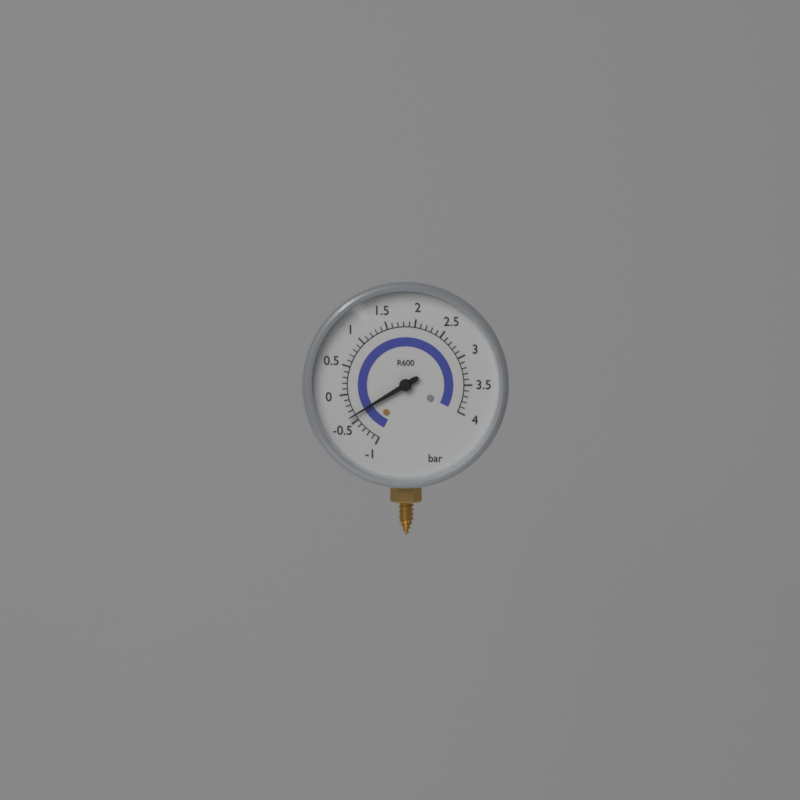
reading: -0.4 bar
